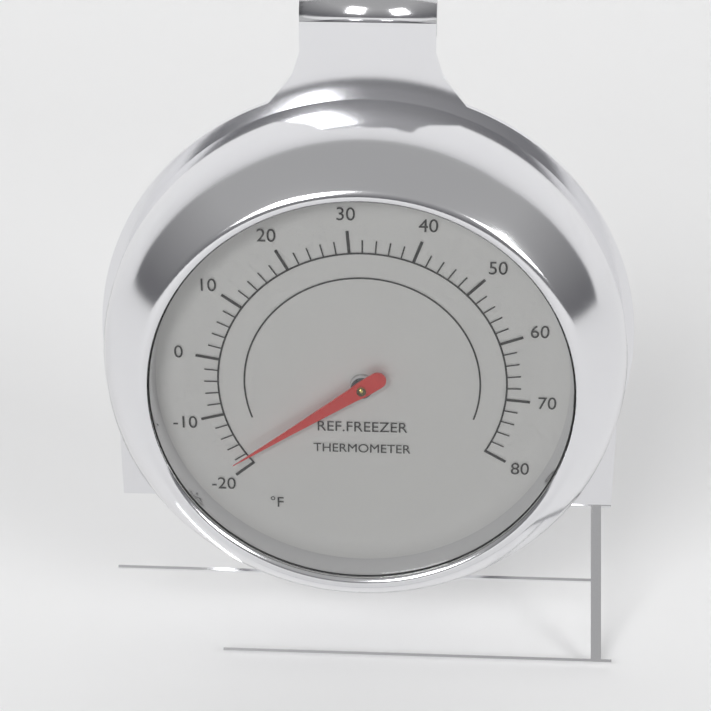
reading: -18 °F
